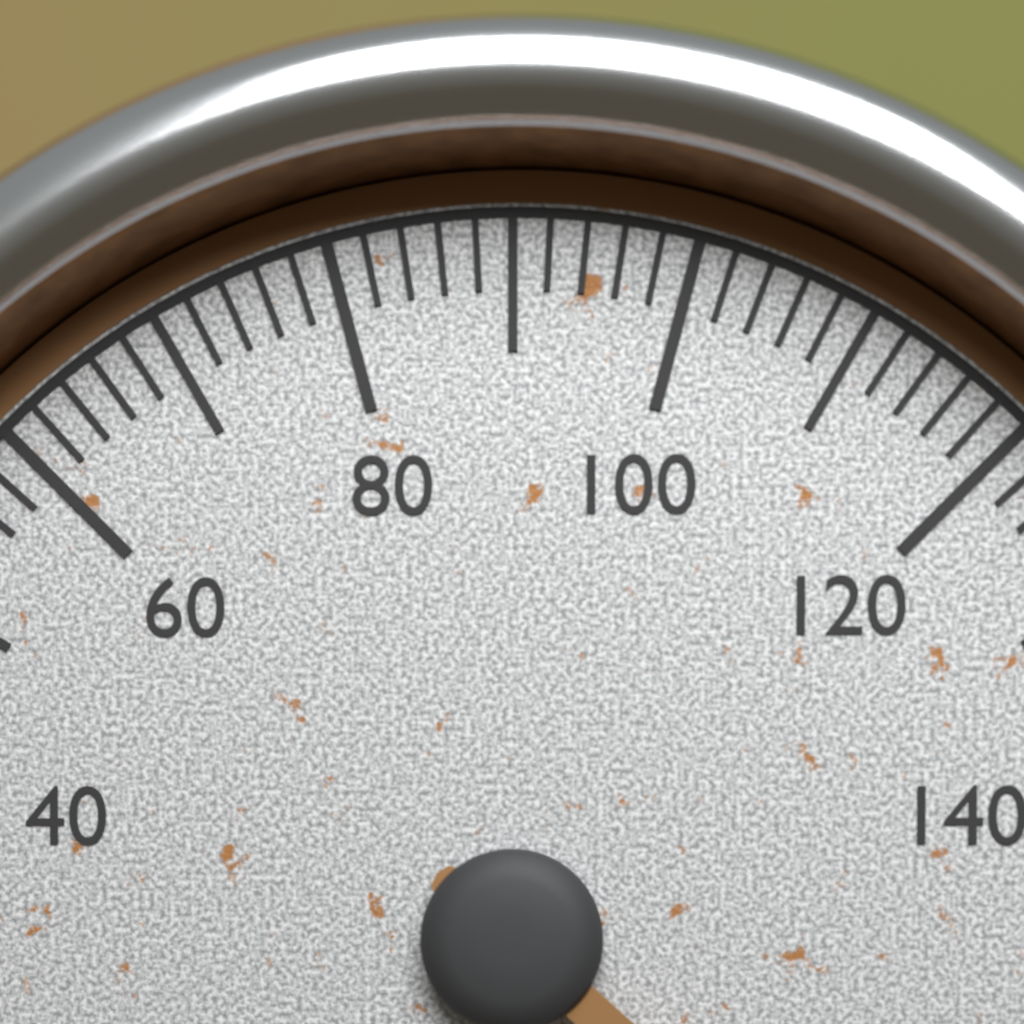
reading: 178 (no unit)
